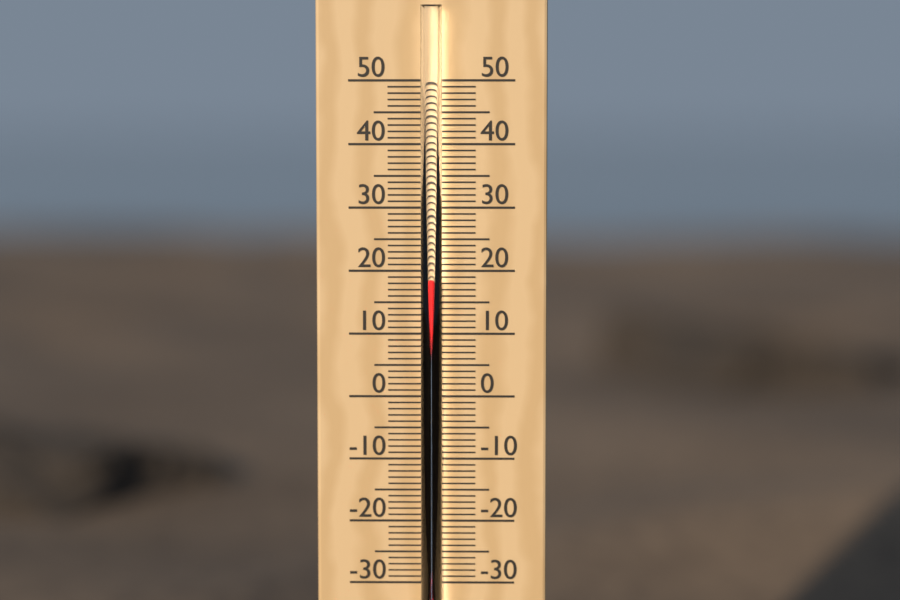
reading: 19 °C
